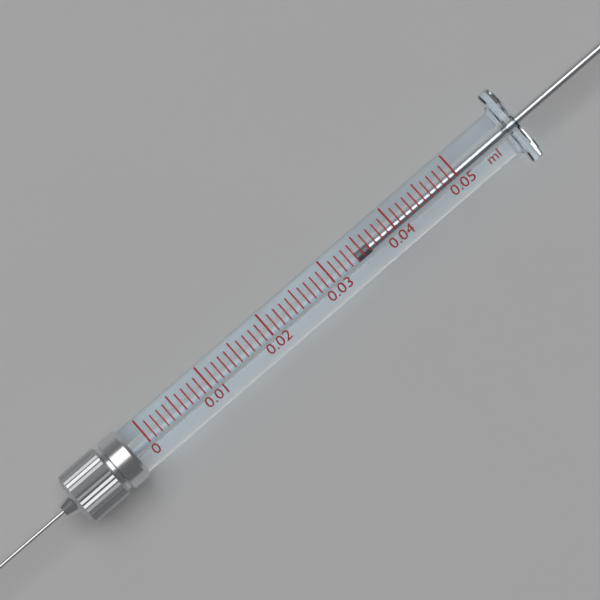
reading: 0.034 ml
